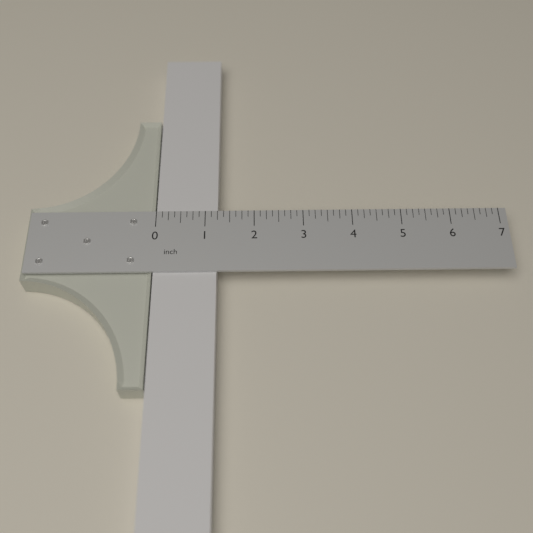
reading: 1.250 inch
